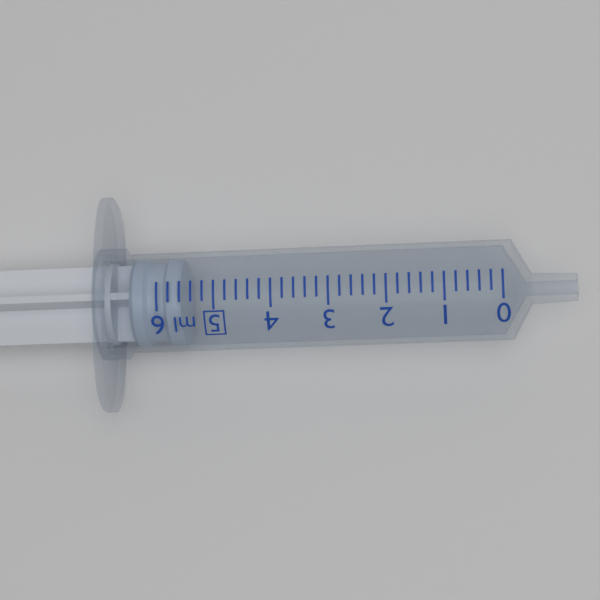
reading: 5.6 ml
